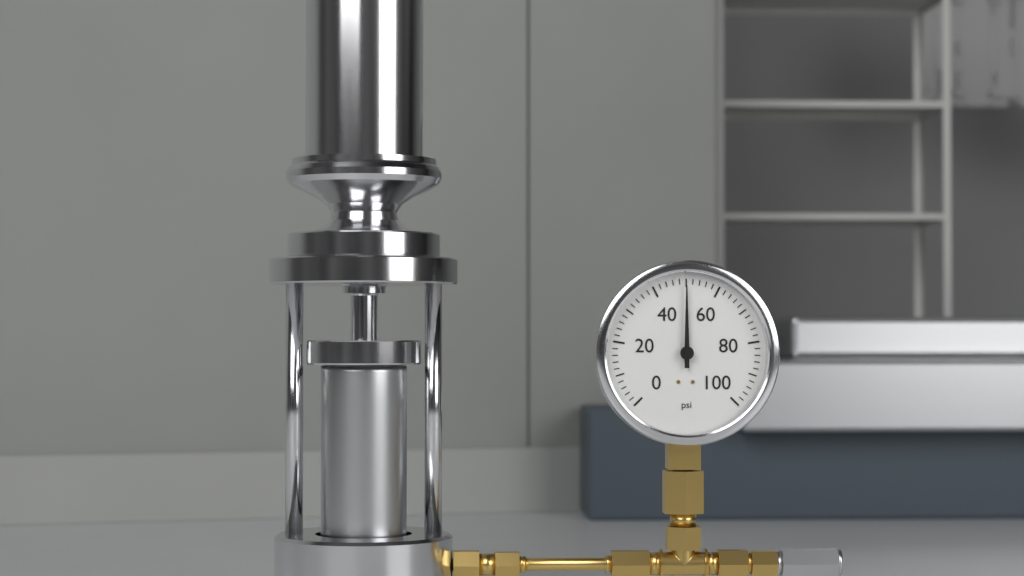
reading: 50 psi
